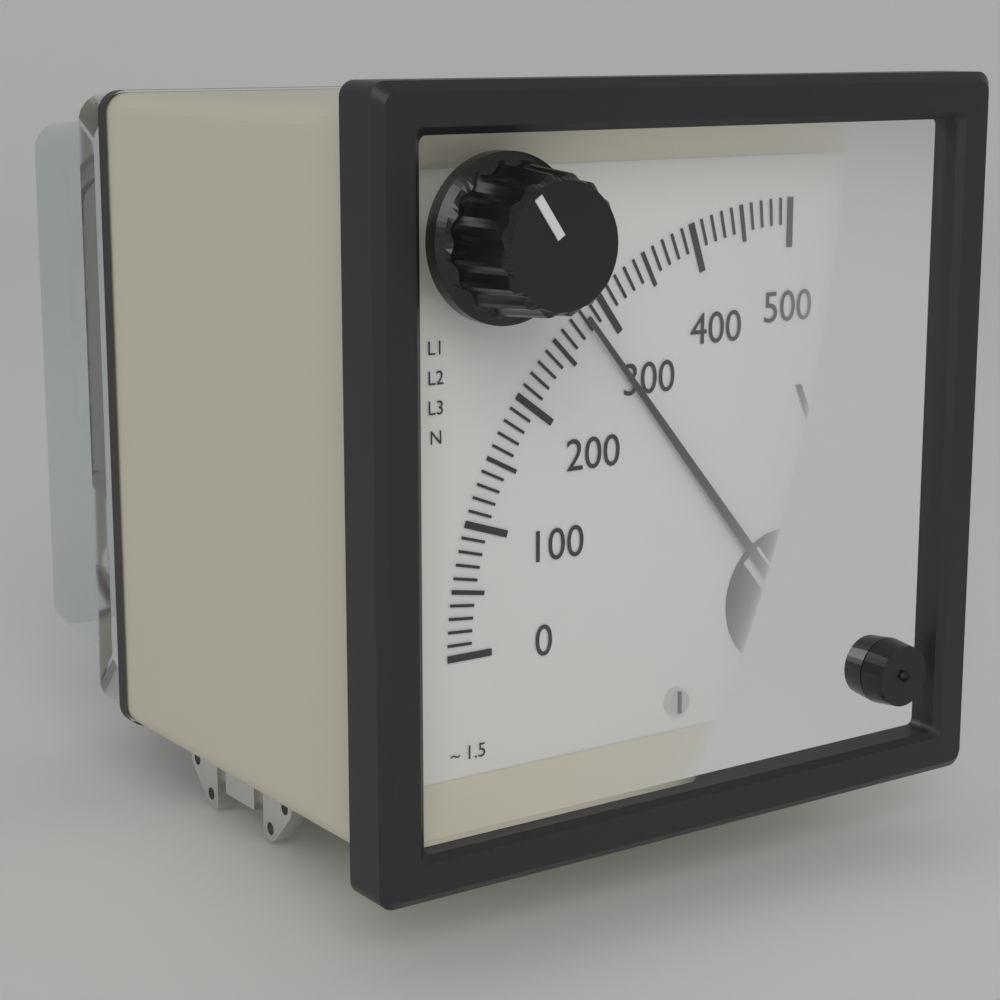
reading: 280 V
